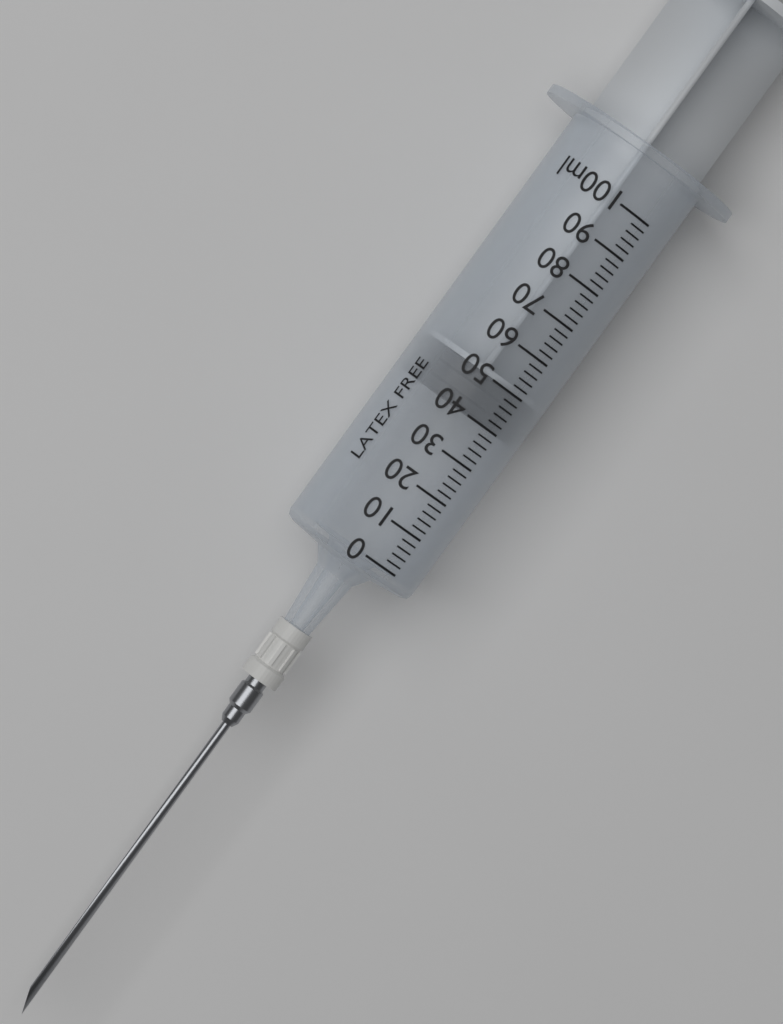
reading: 40 ml
